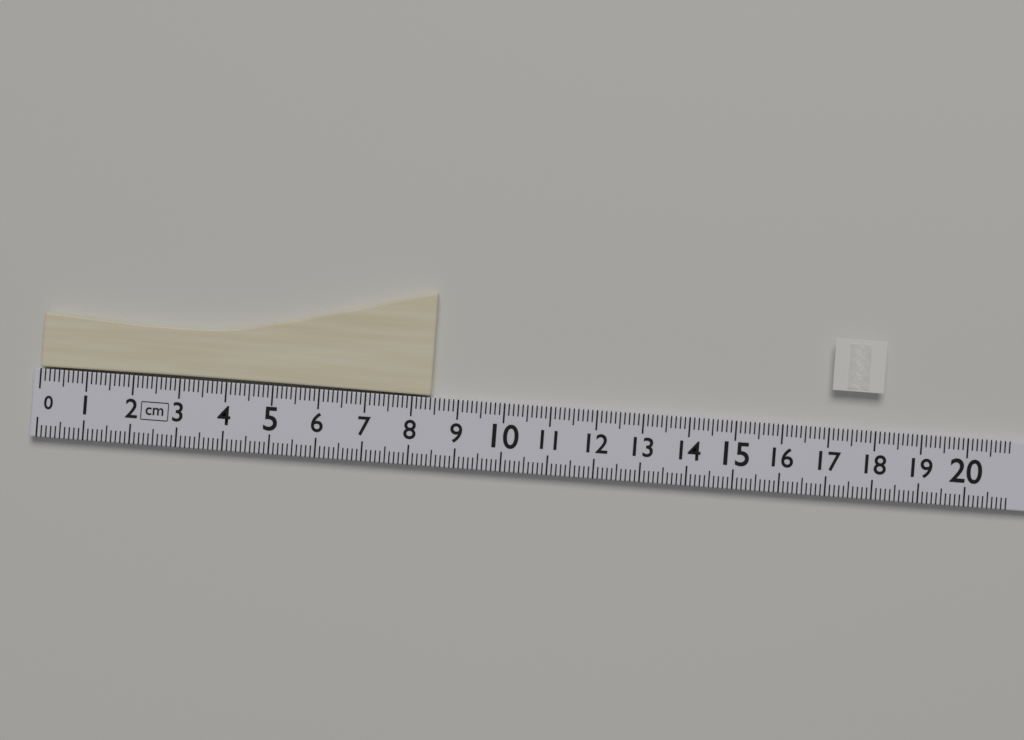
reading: 8.4 cm
